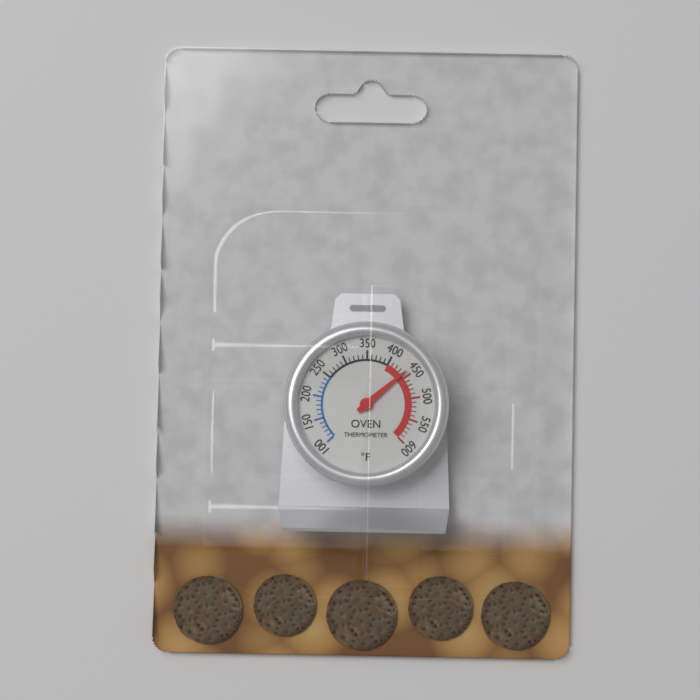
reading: 440 °F
